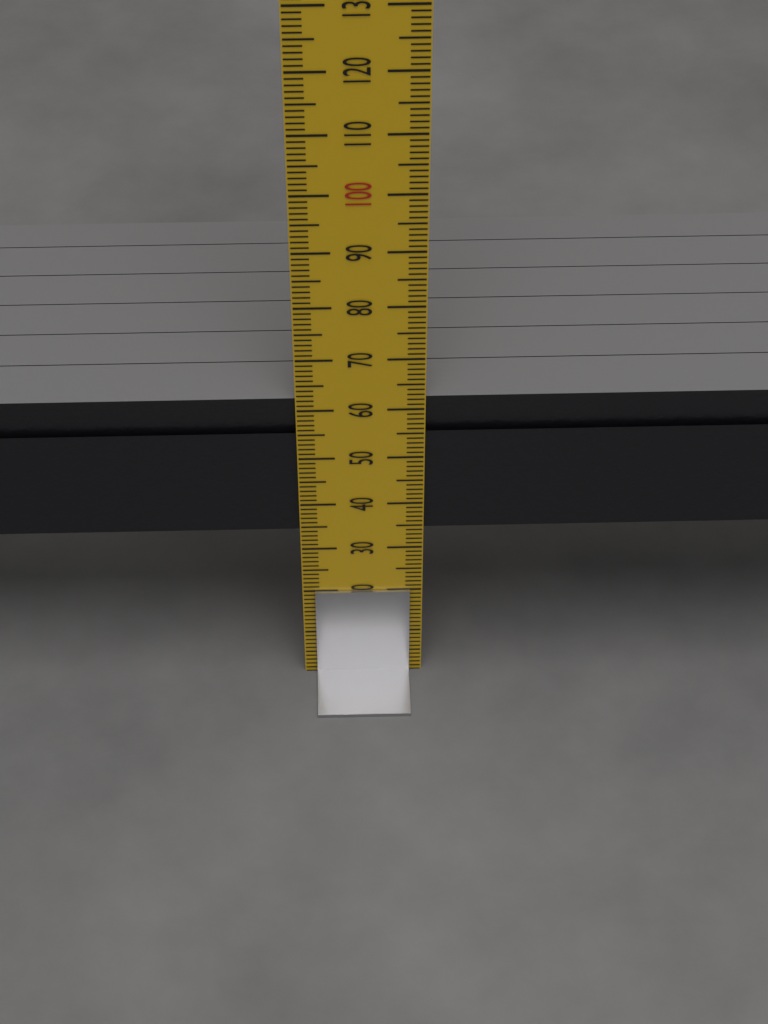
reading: 62 mm
